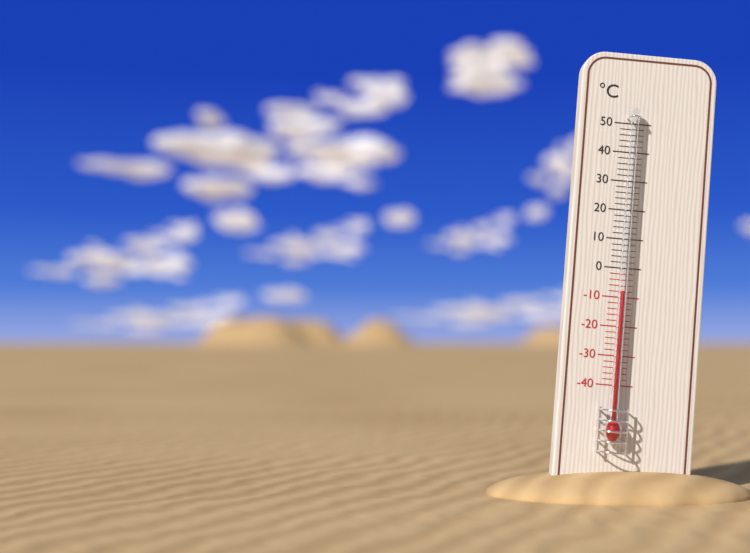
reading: -8 °C
